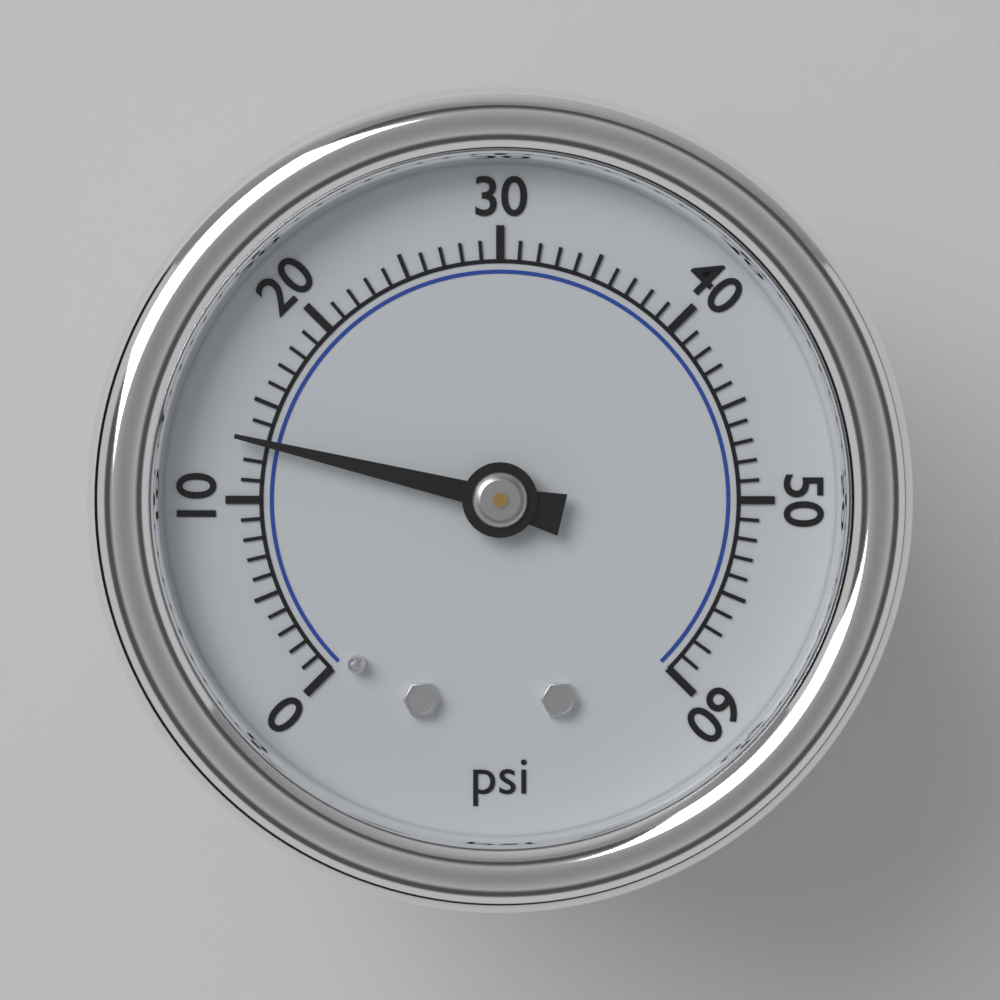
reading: 13 psi
